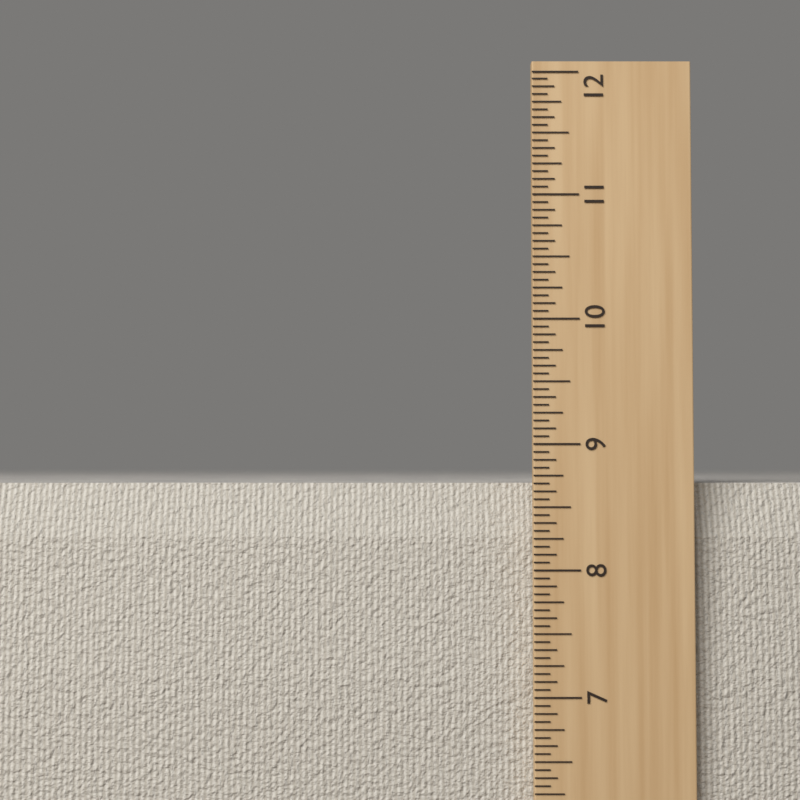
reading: 8.6875 in
